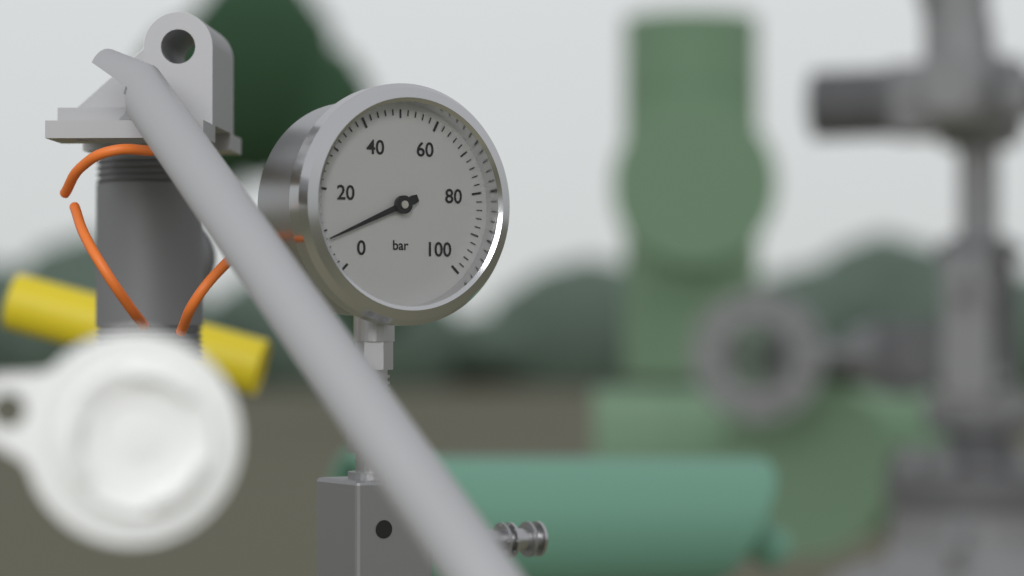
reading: 8 bar
